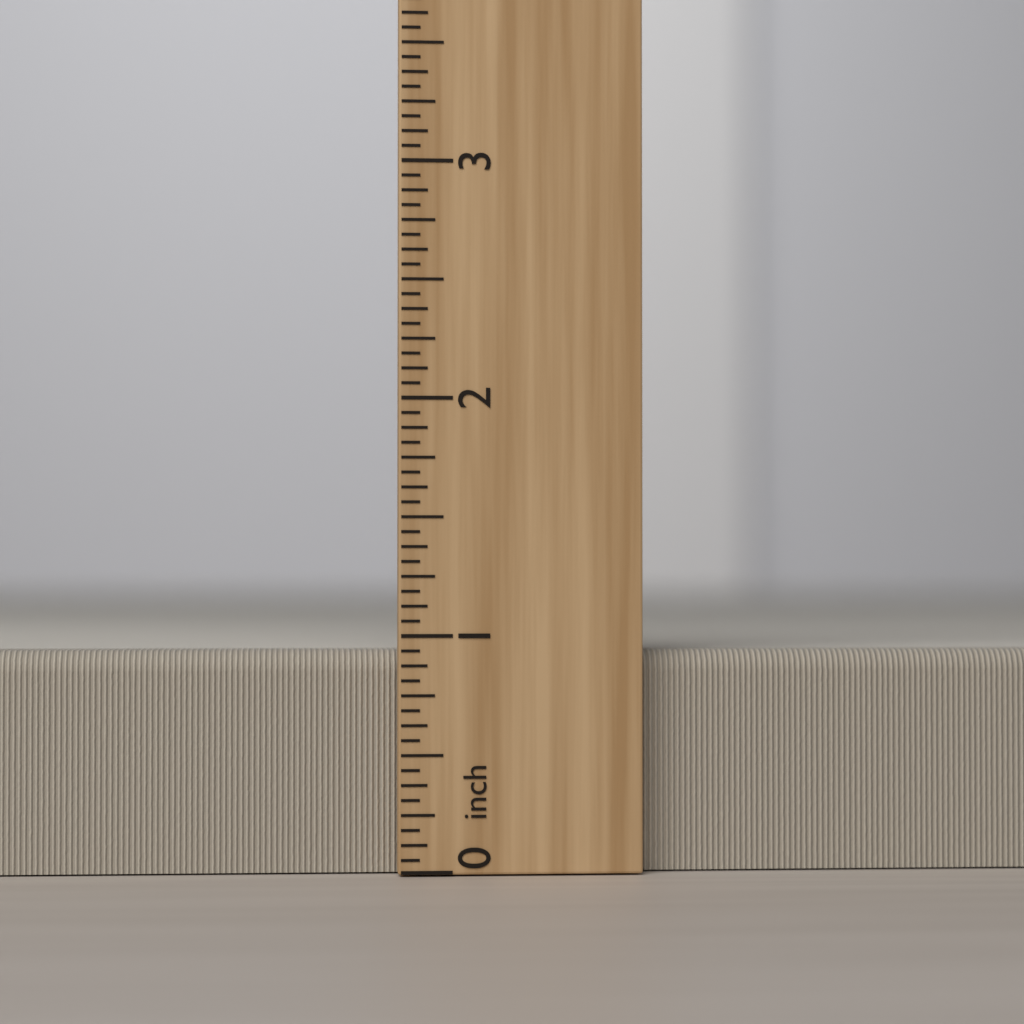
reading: 0.9375 inch
